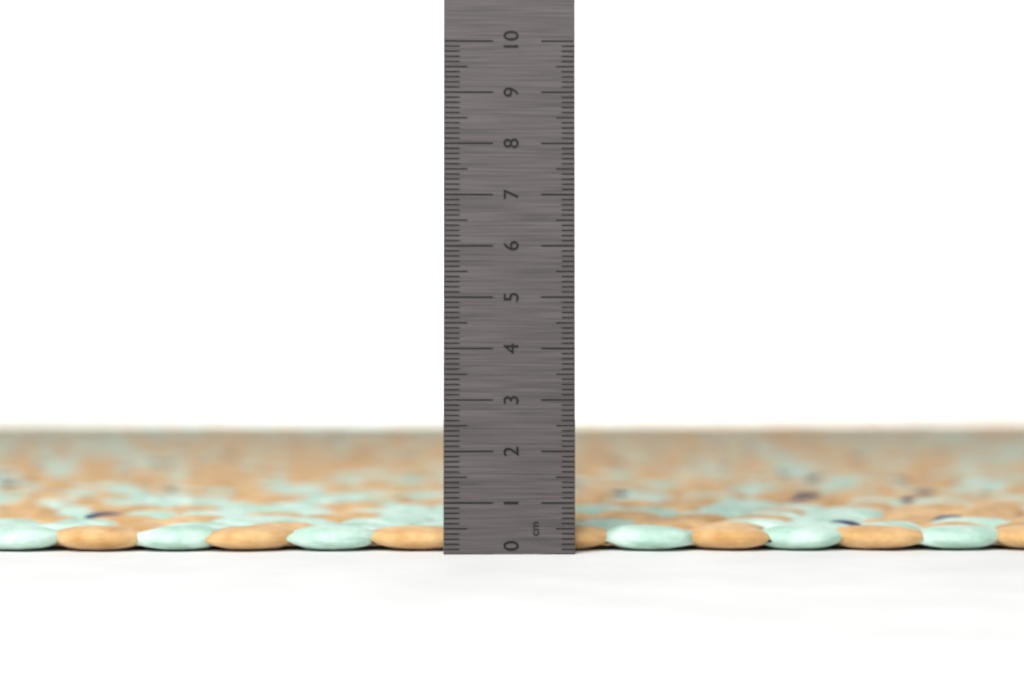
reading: 0.5 cm
